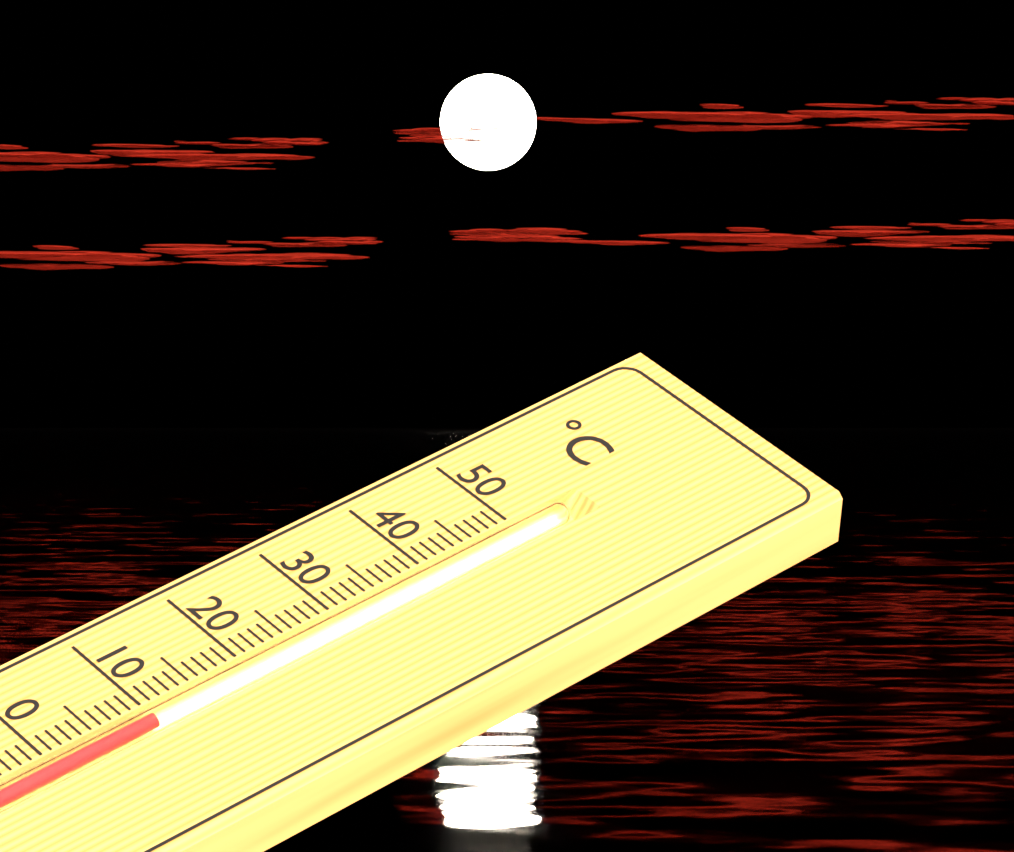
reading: 10 °C
